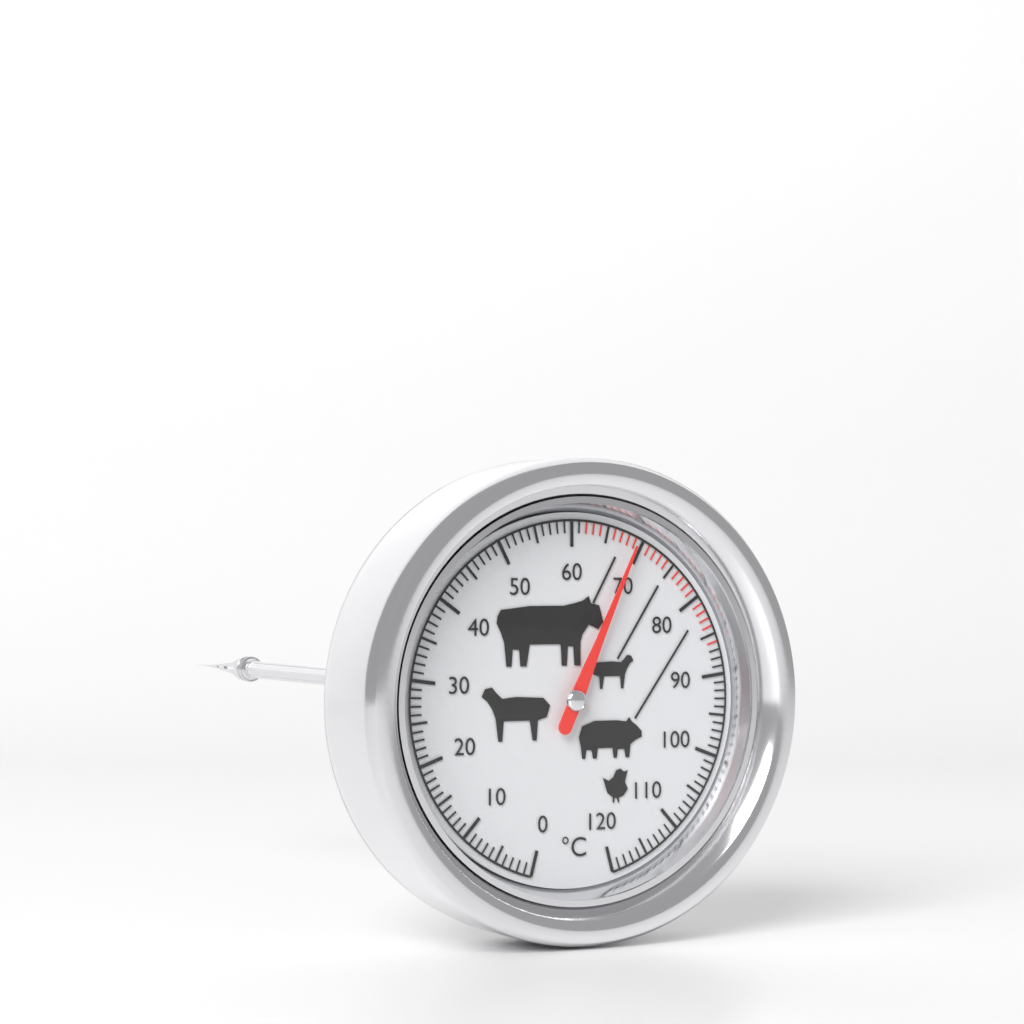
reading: 69 °C
